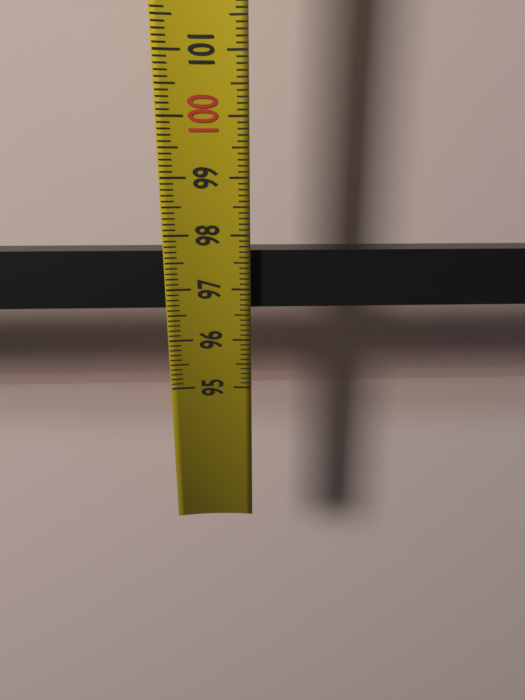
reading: 97.7 (no unit)
